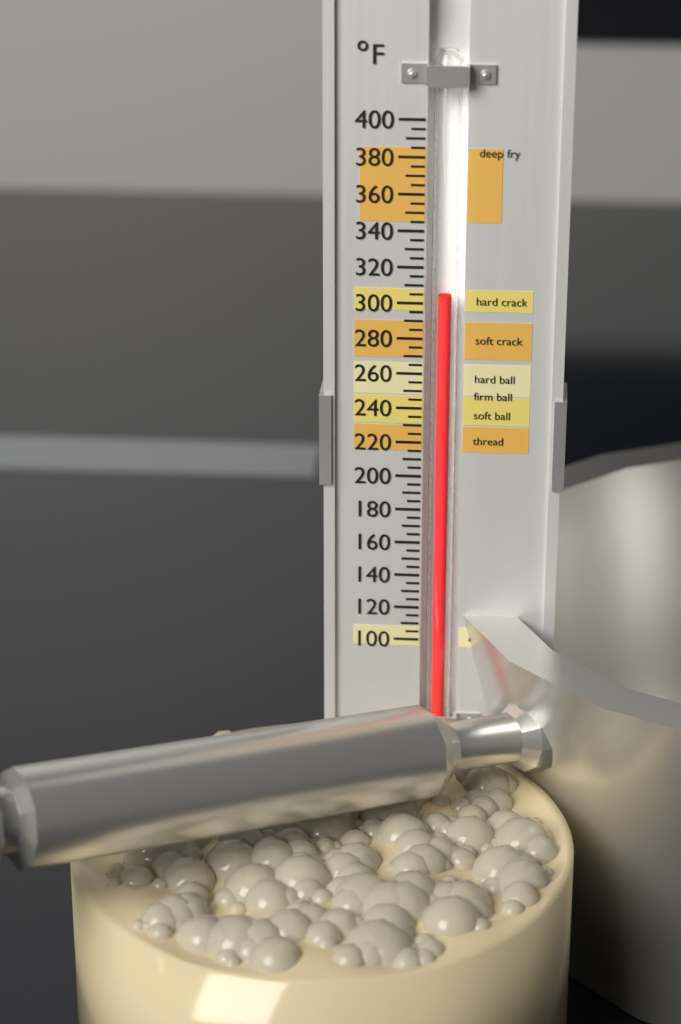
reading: 305 °F
